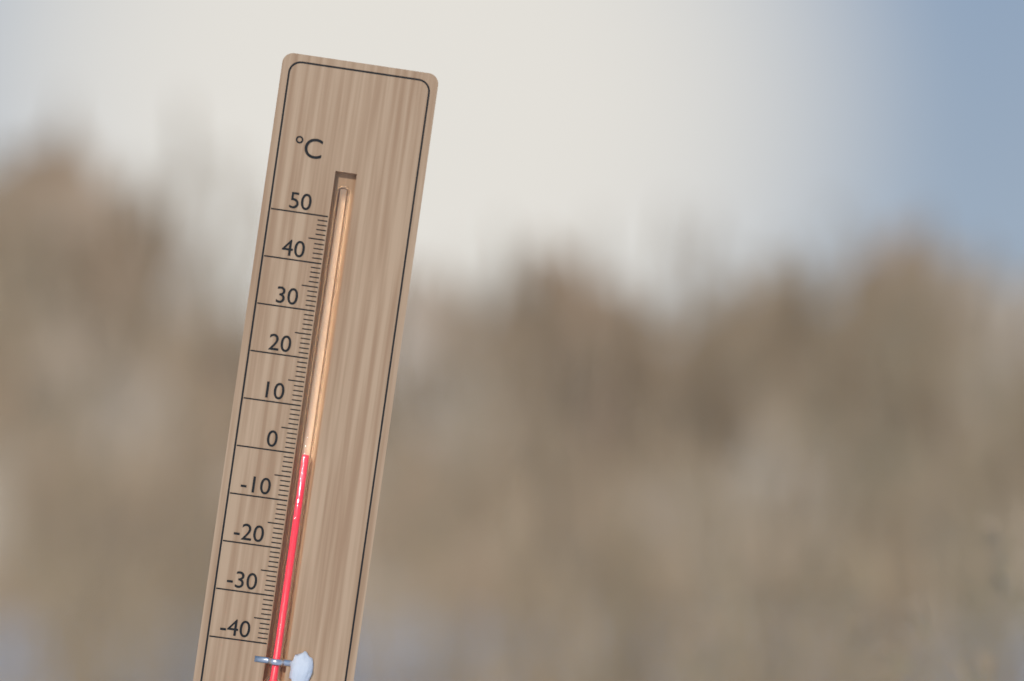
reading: 0 °C
